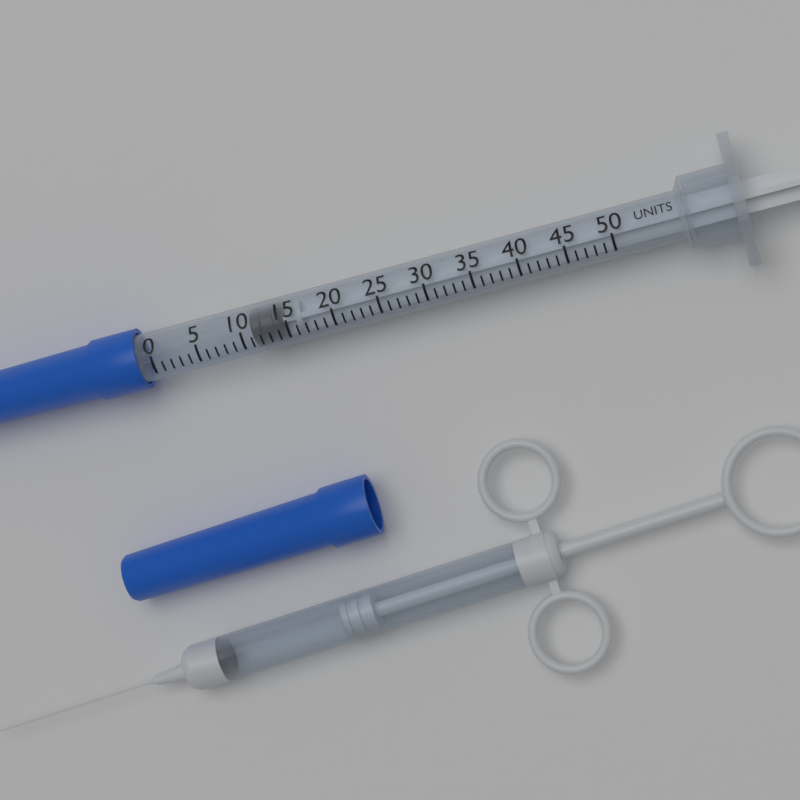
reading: 11 units
